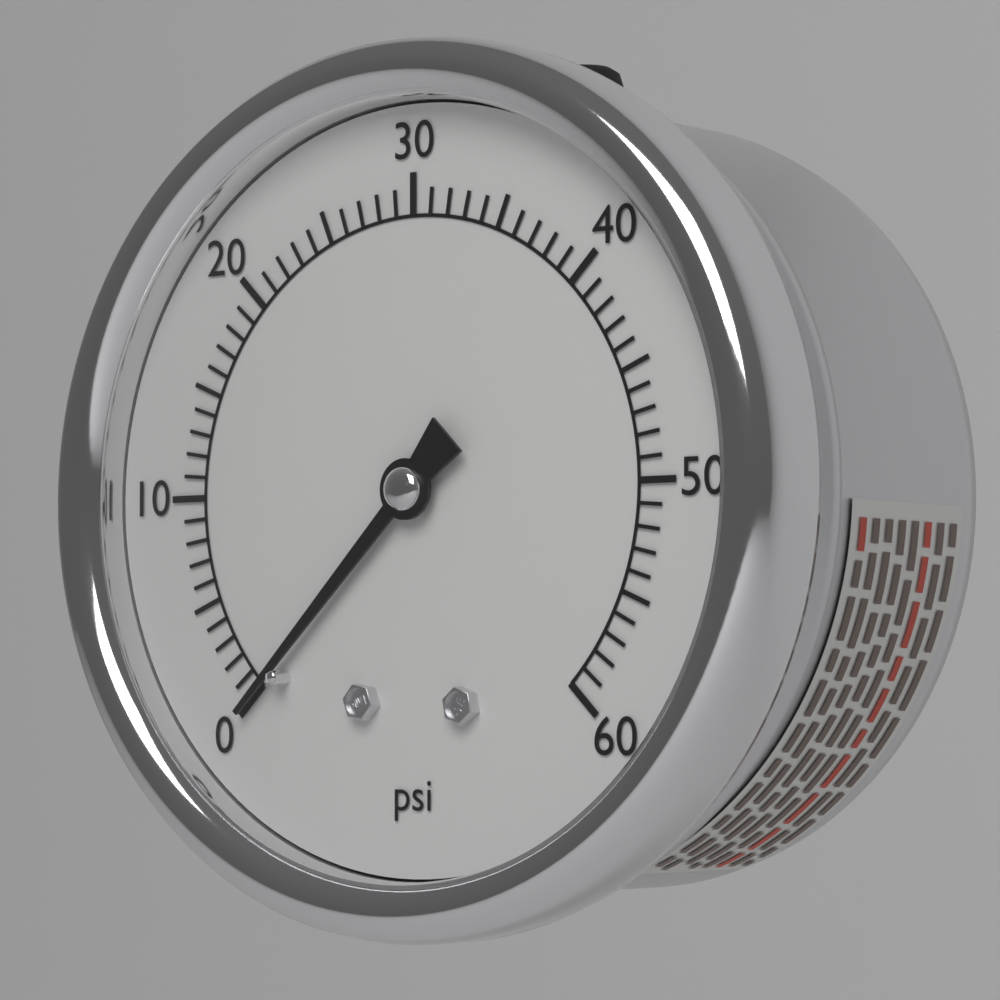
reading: 0 psi
